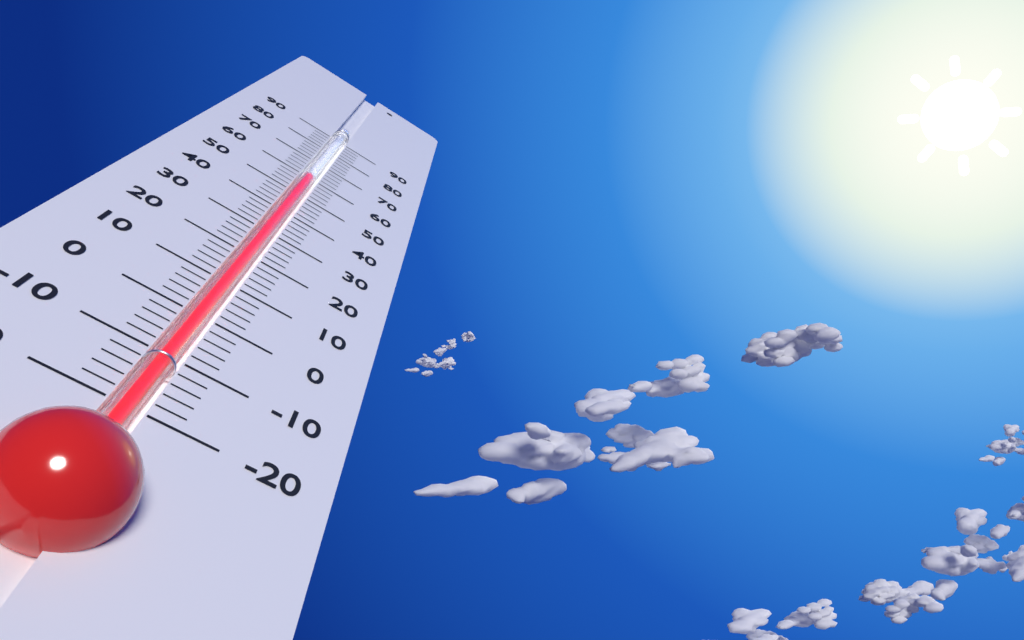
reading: 60 (no unit)
